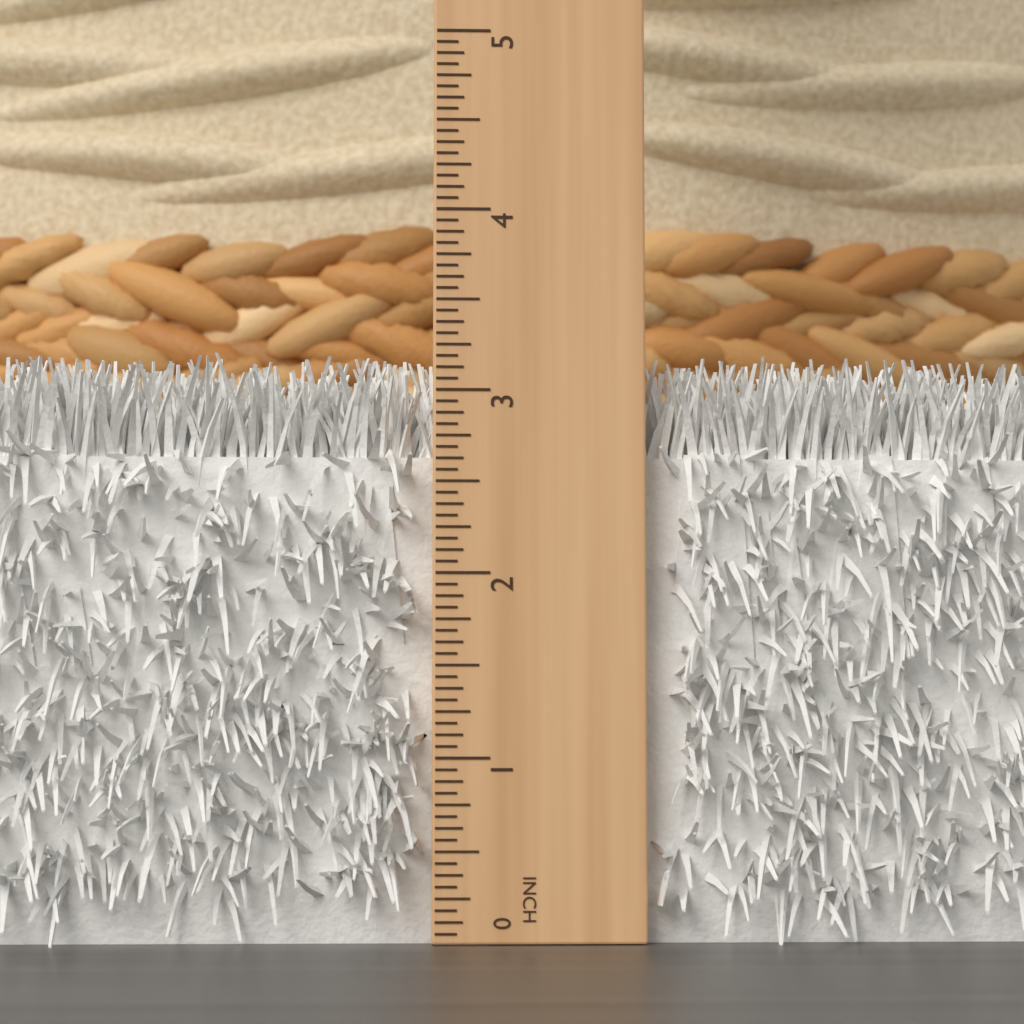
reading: 3.1875 in
